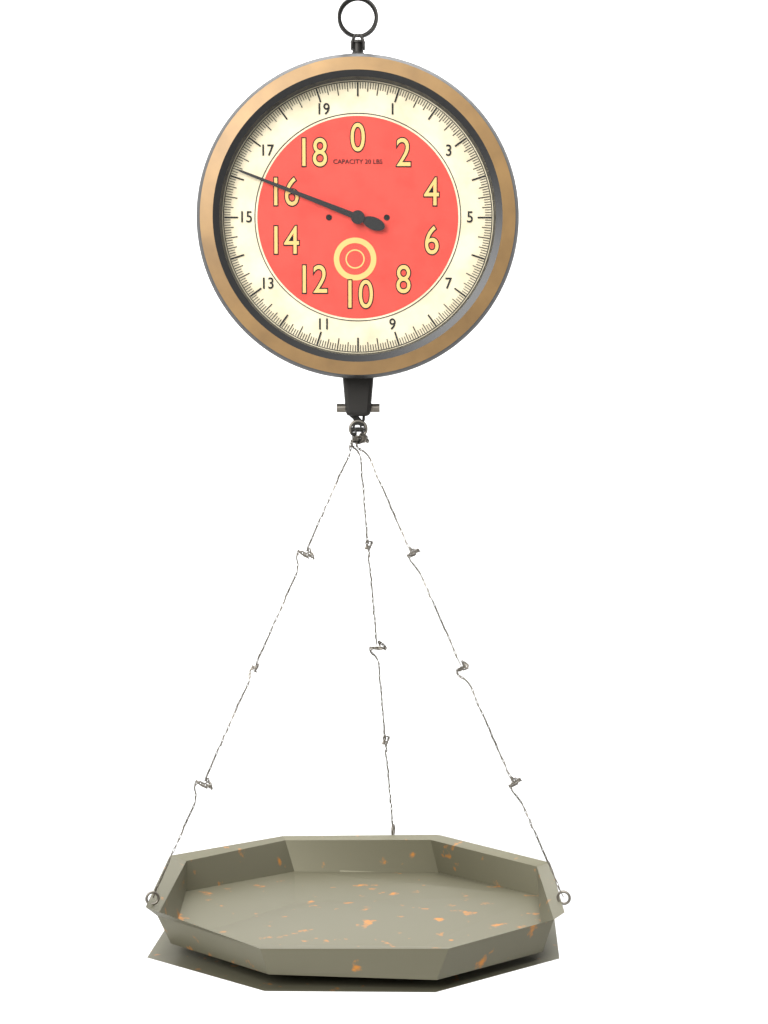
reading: 16.1875 lbs
